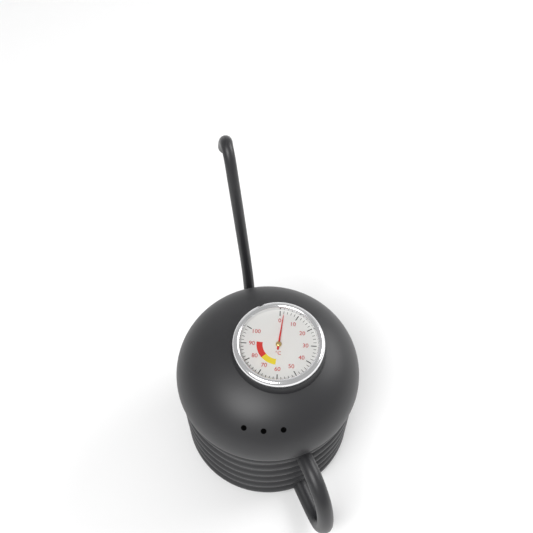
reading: 2 °C
